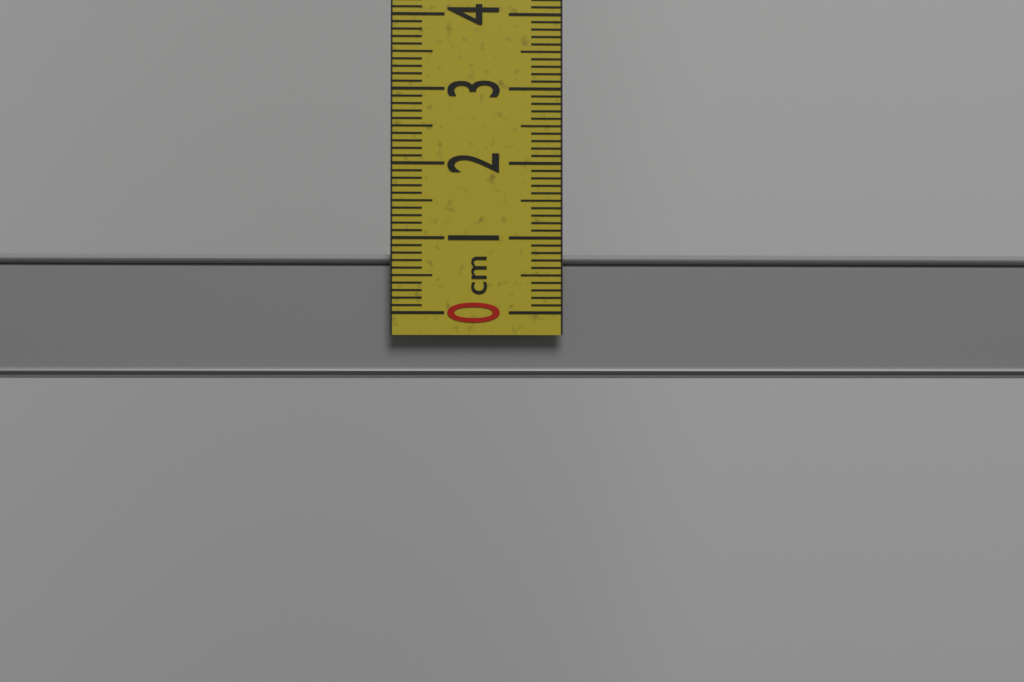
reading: 0.8 cm
